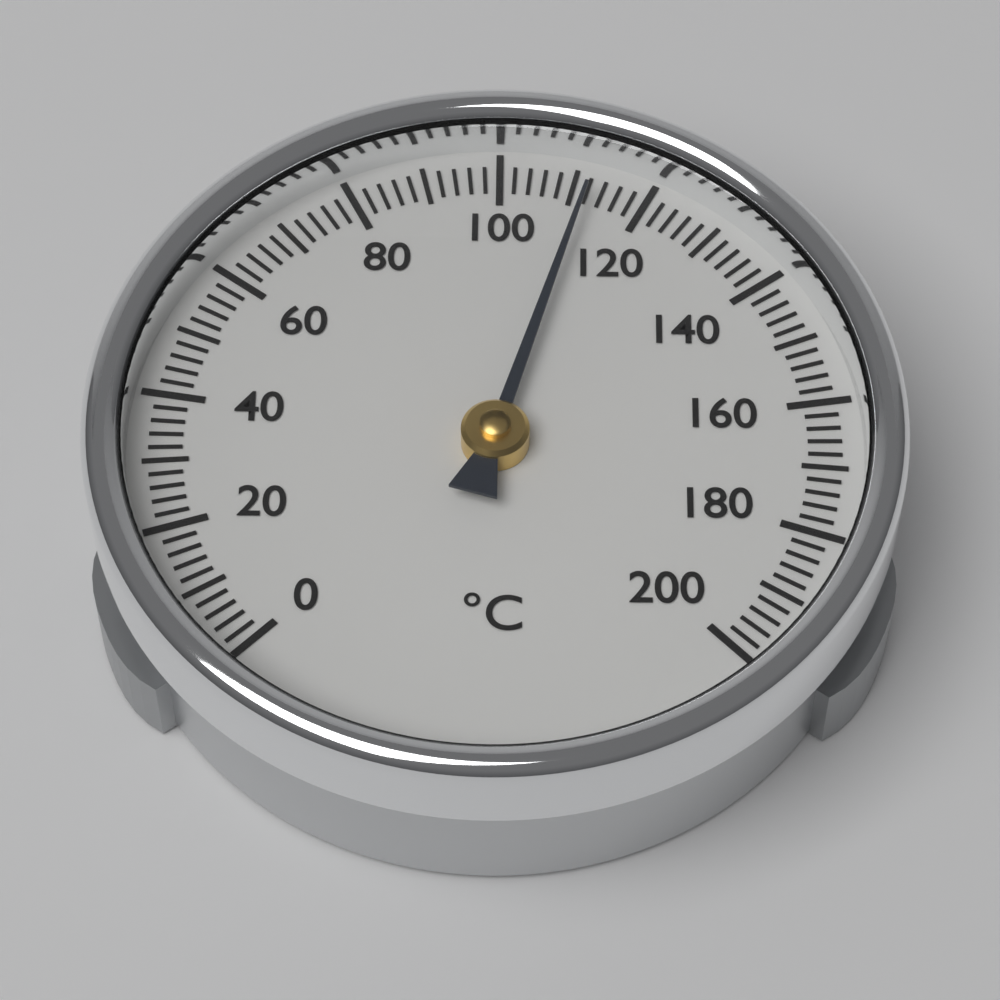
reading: 112 °C
